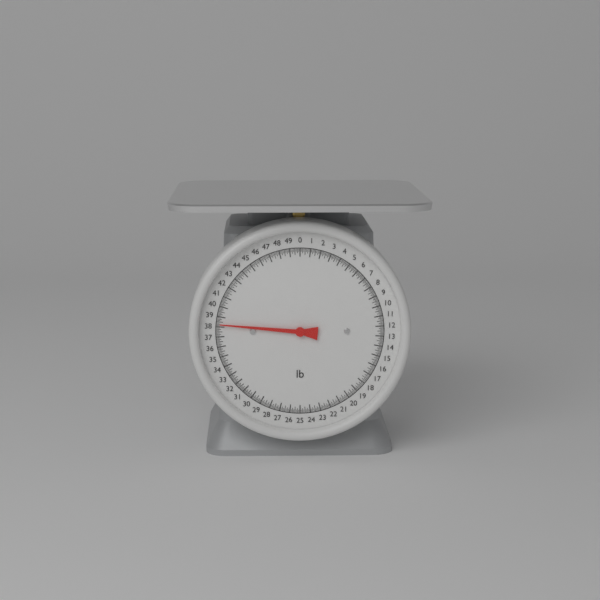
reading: 38.250 lb
